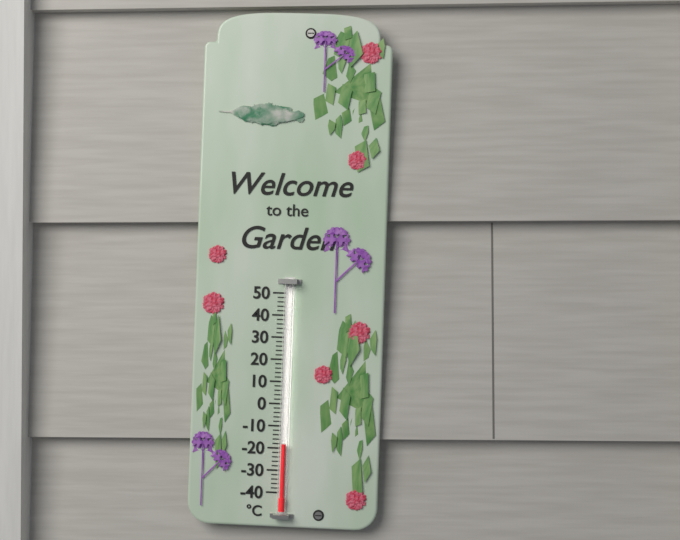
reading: -18 °C
